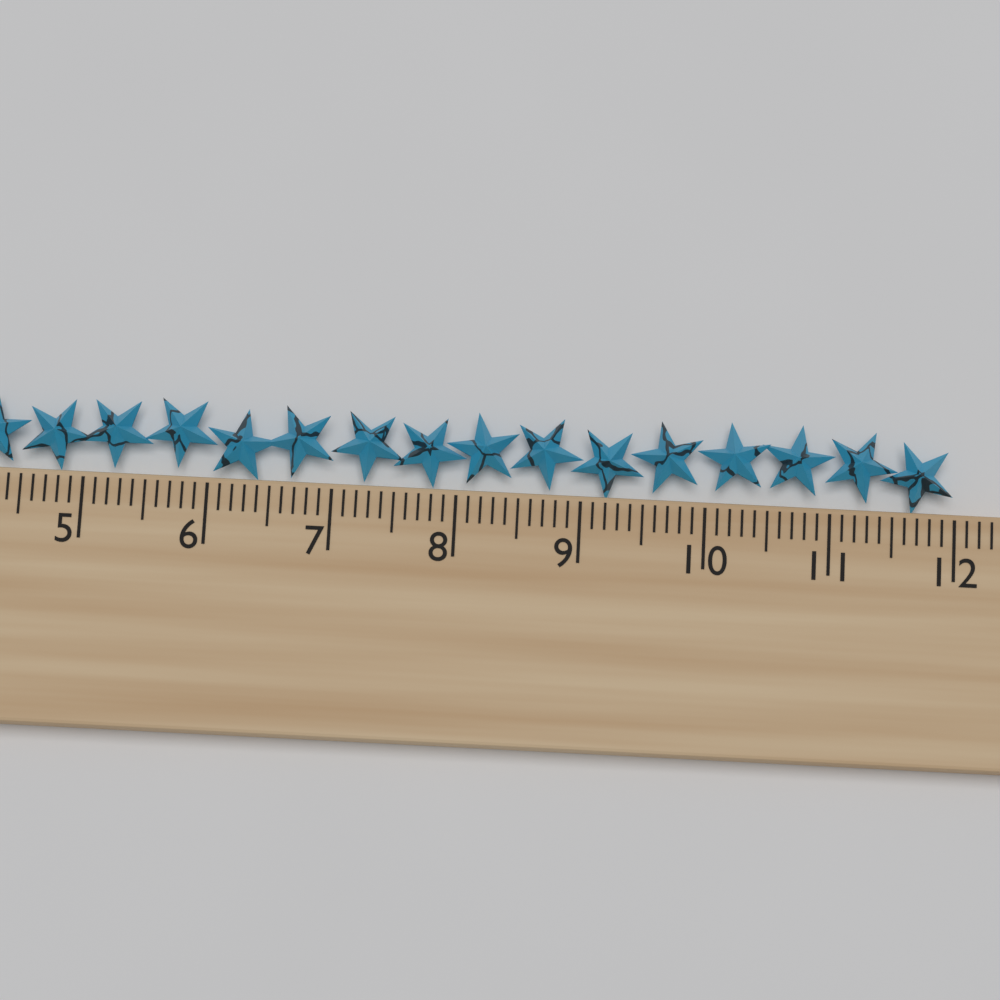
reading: 12.0 cm
